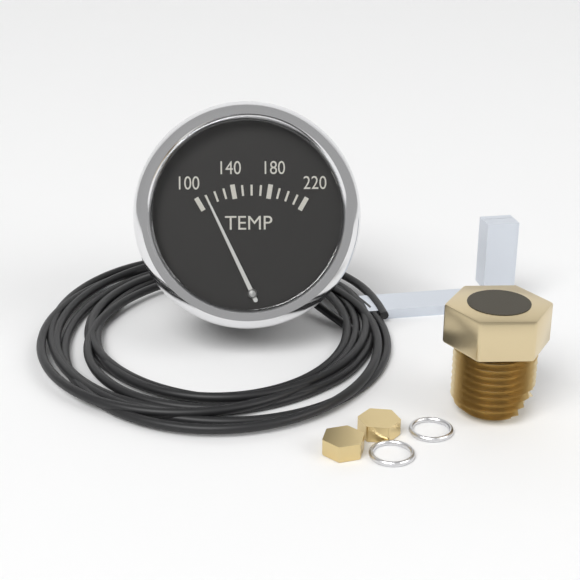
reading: 110 (no unit)
